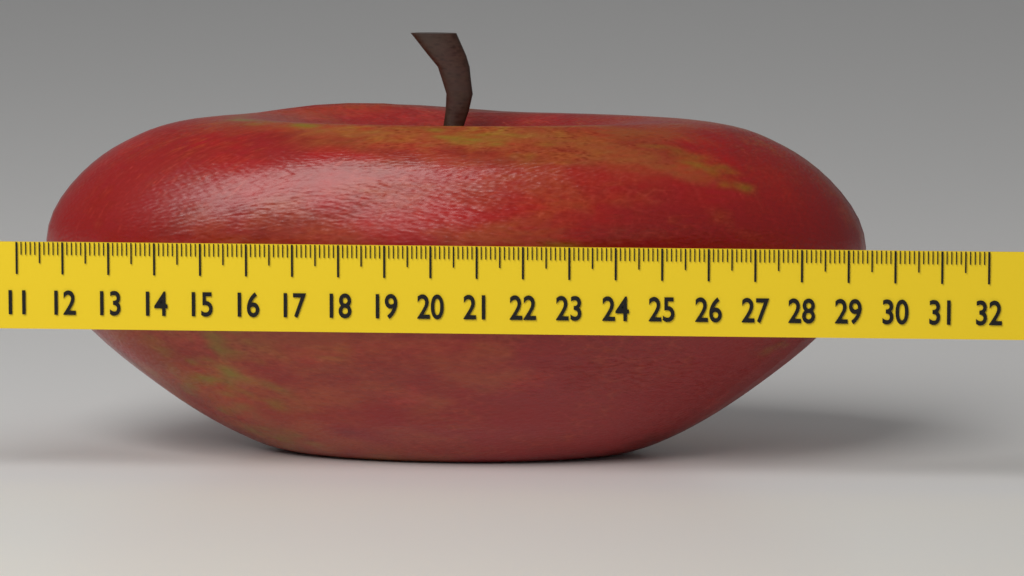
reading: 29.3 (no unit)
